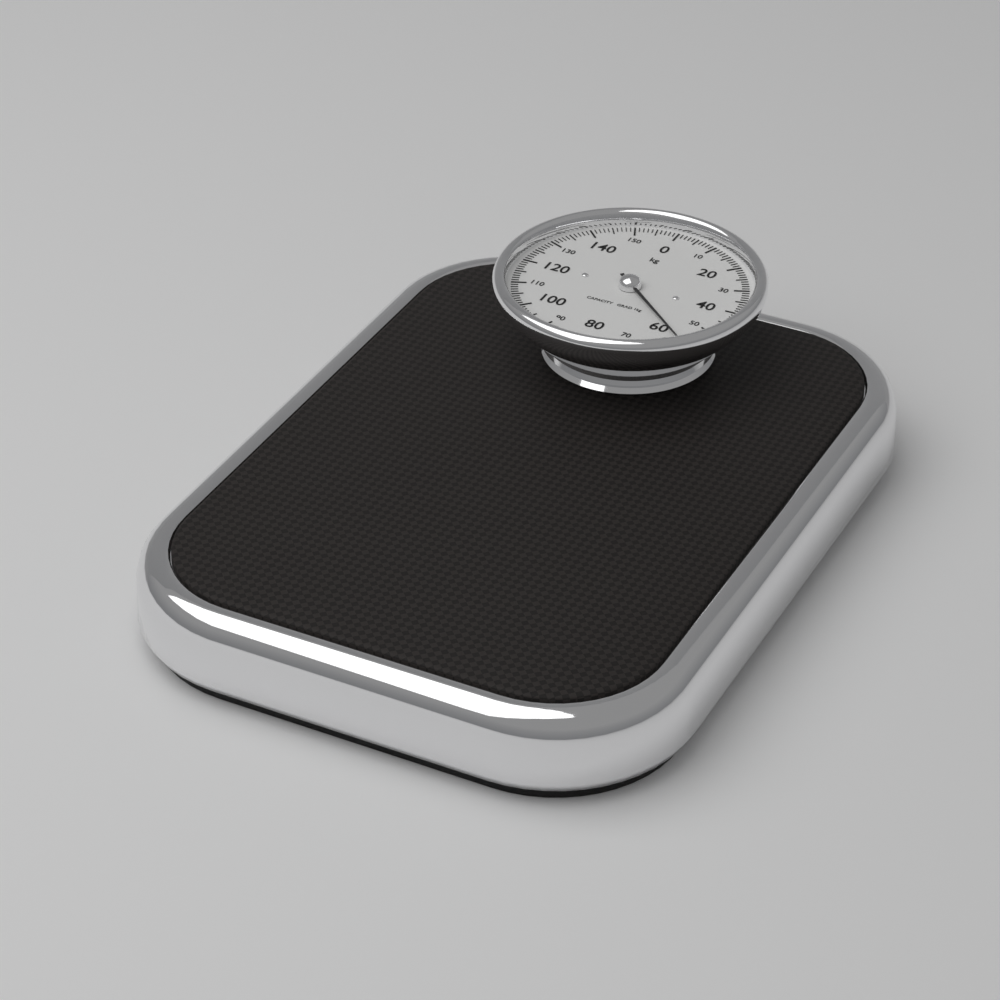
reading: 58 kg
